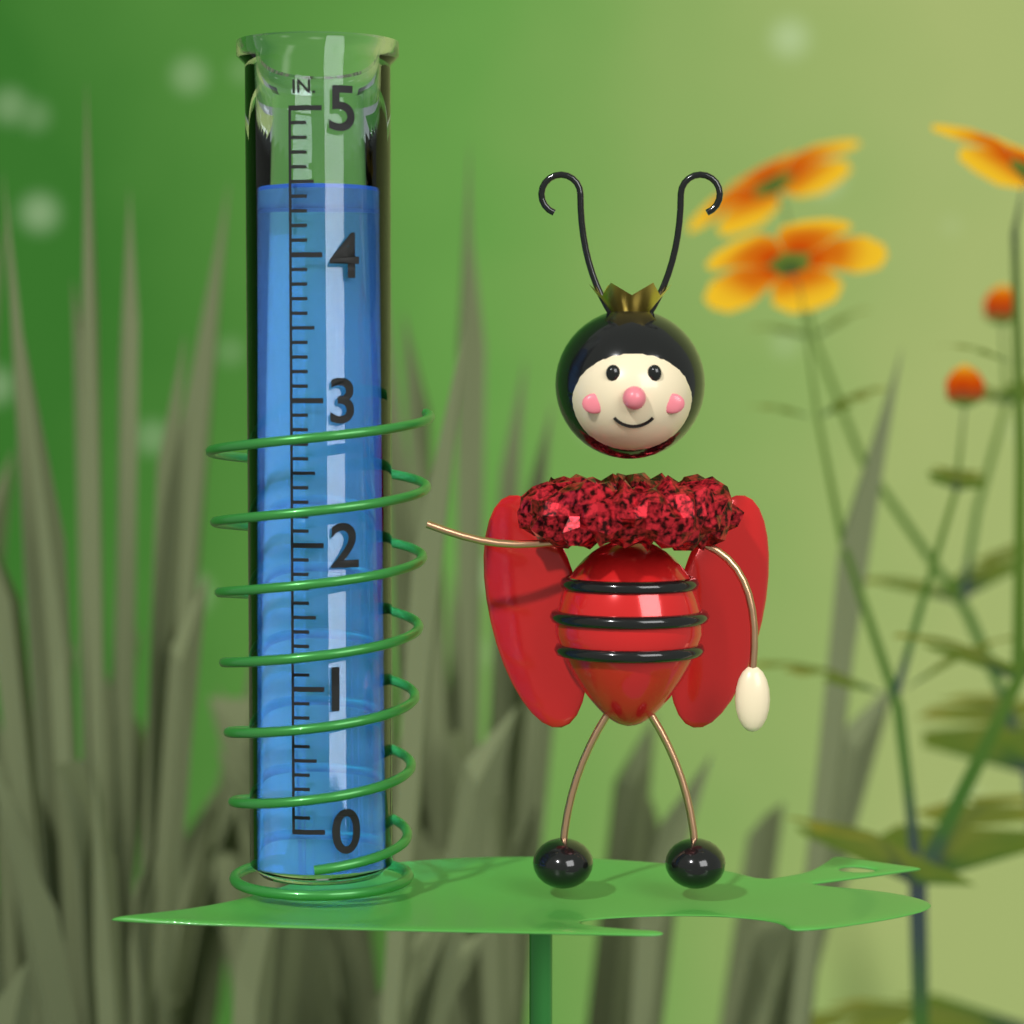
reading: 4.5 in
